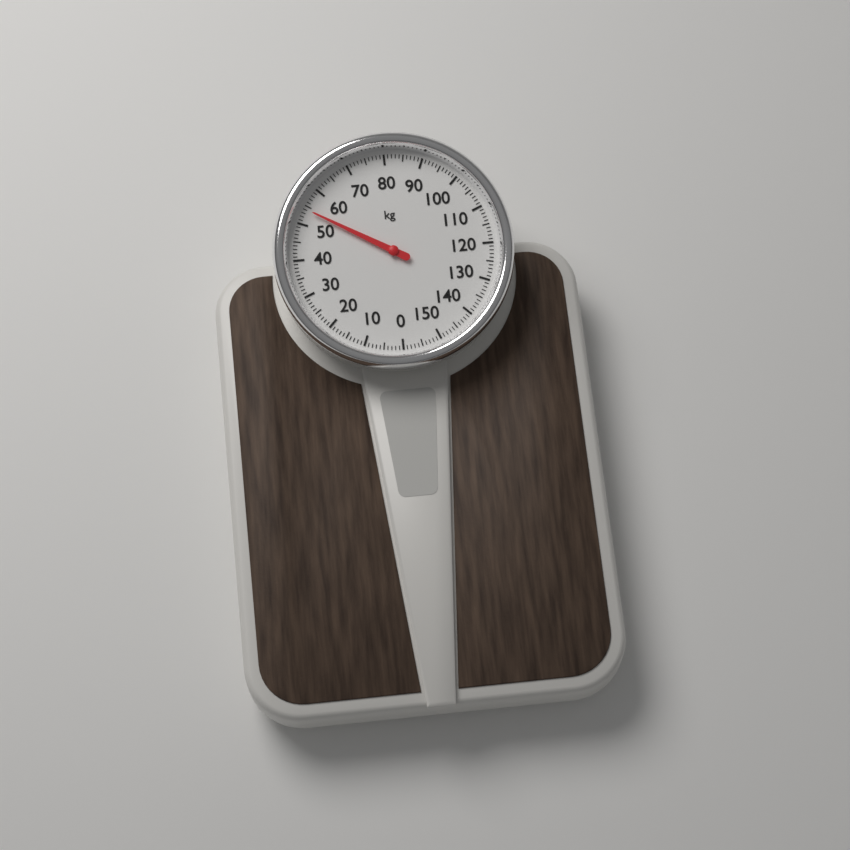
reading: 54 kg
